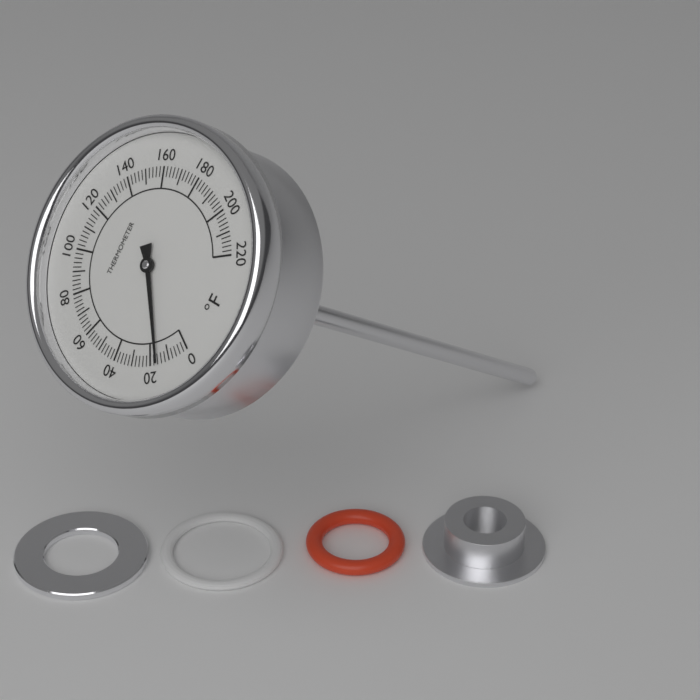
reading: 16 °F
